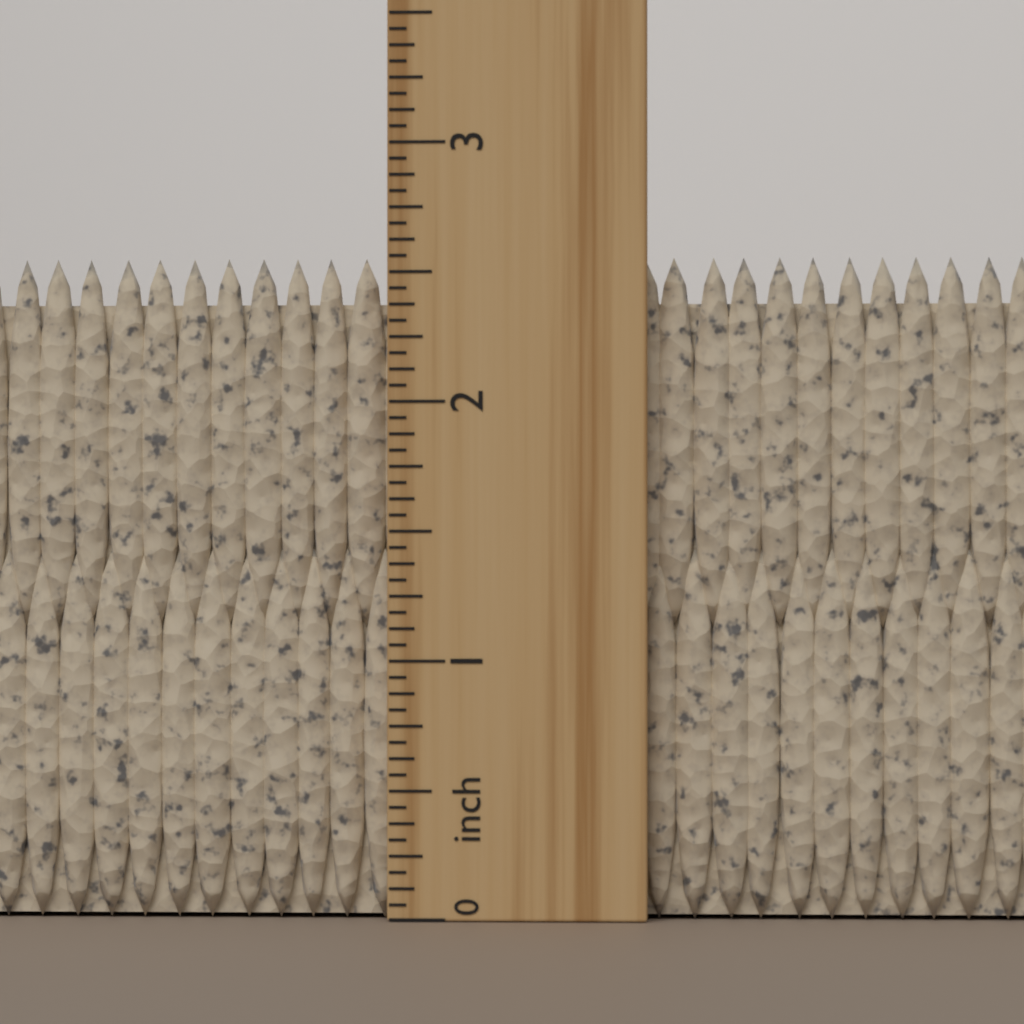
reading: 2.5625 inch
